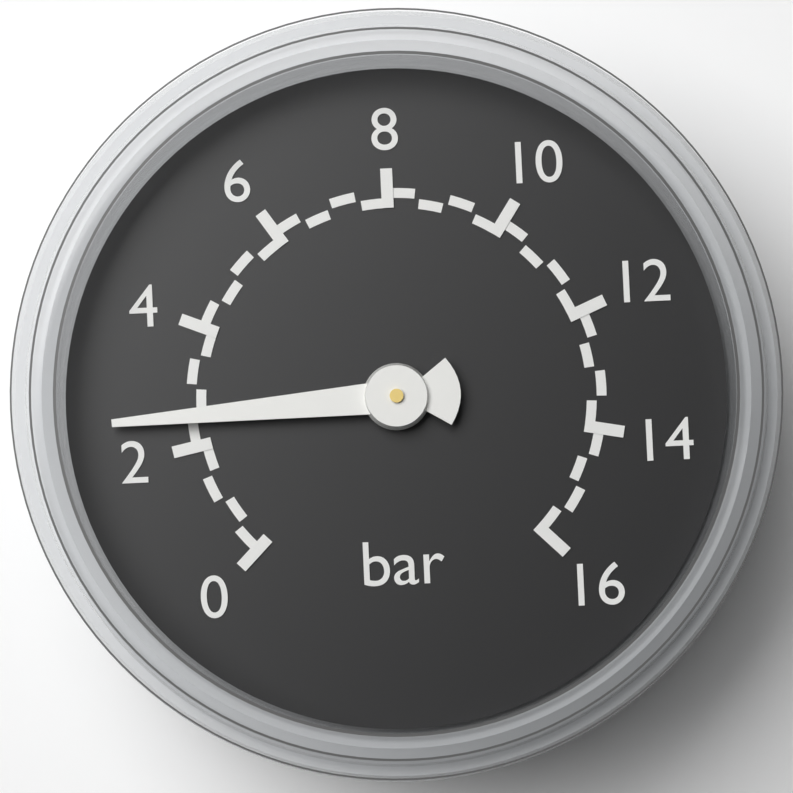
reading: 2.5 bar
